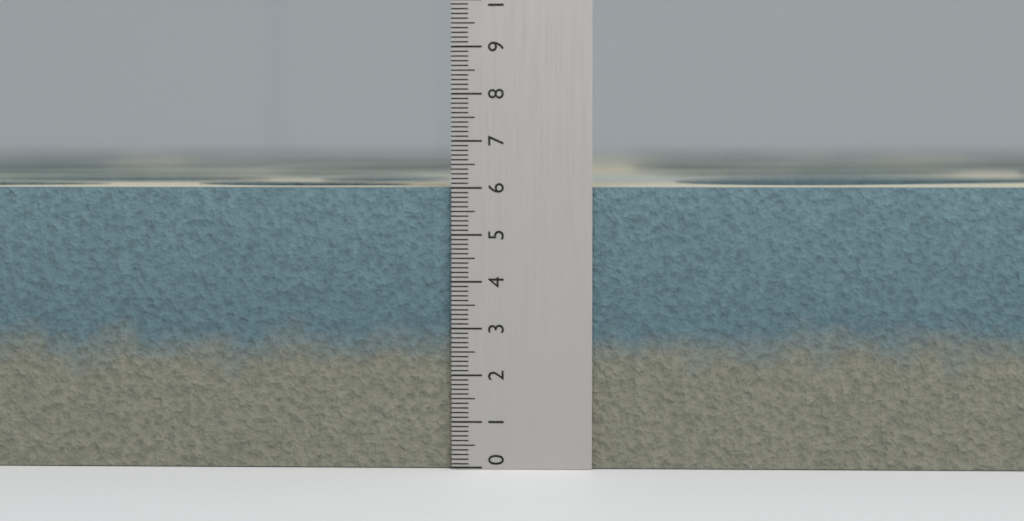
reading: 6.0 (no unit)
